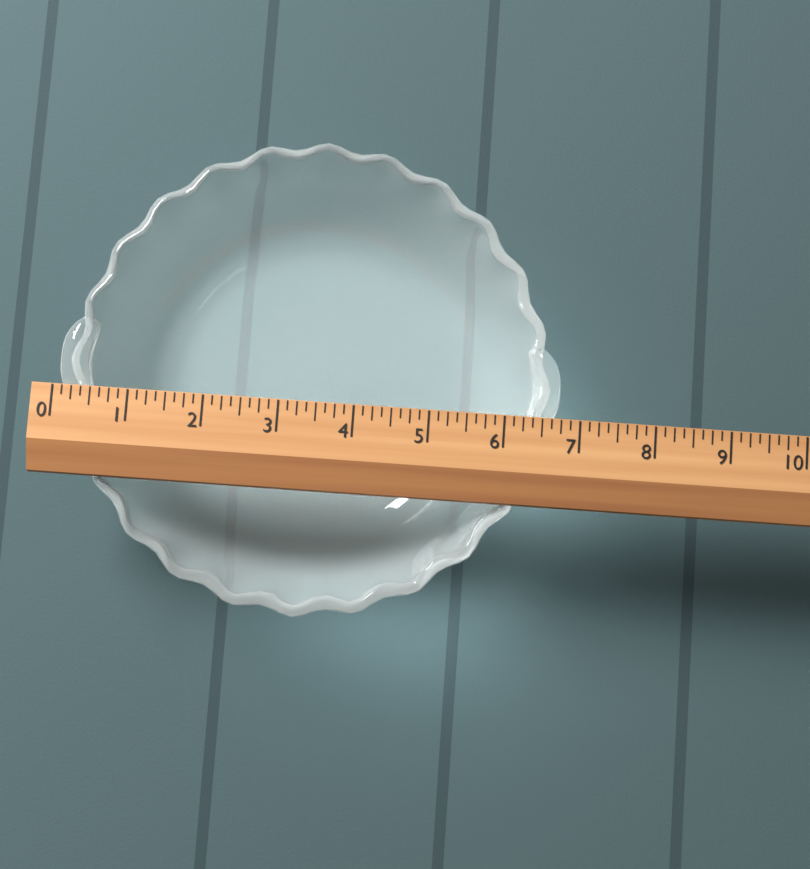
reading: 6.750 (no unit)
